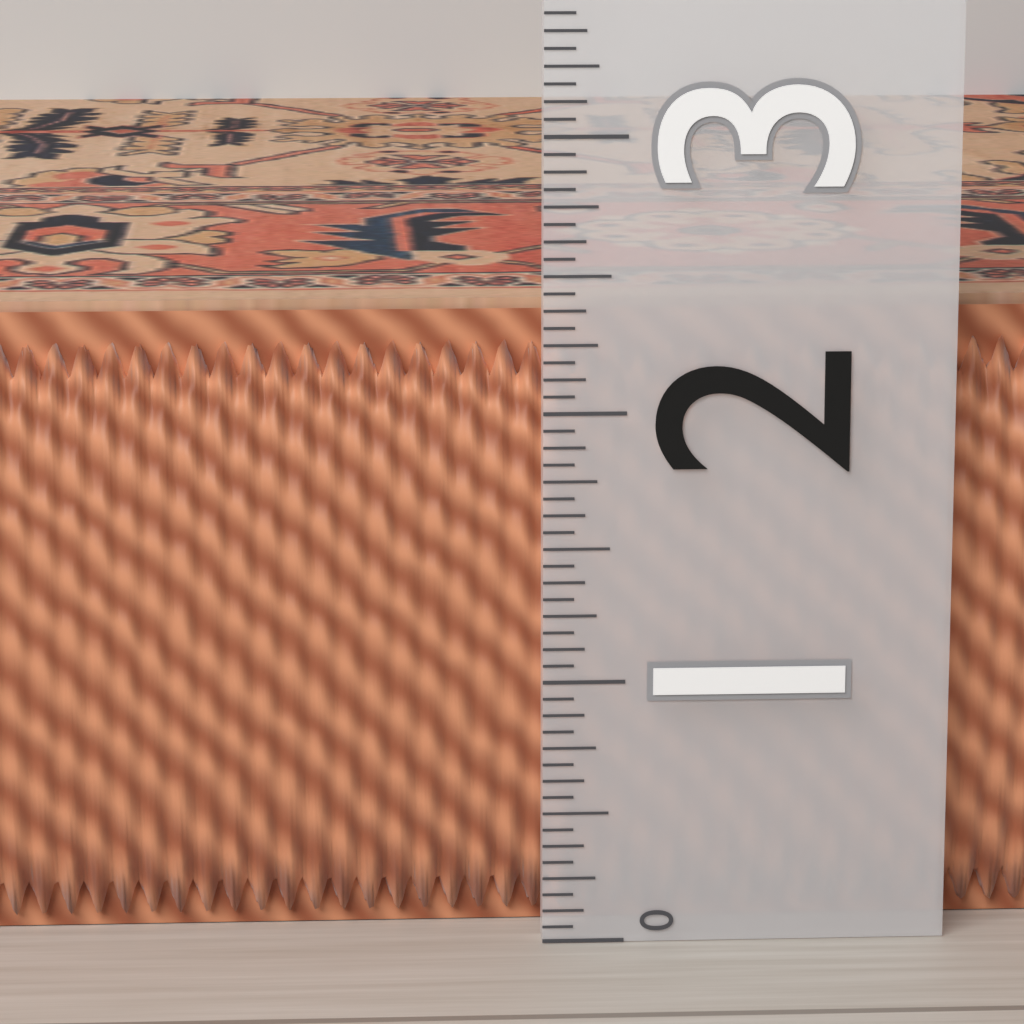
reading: 2.3750 (no unit)
